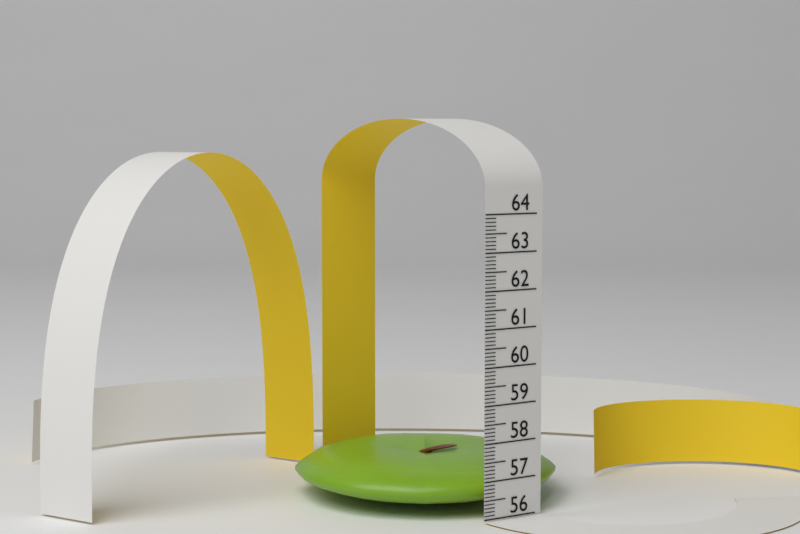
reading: 57.3 (no unit)
